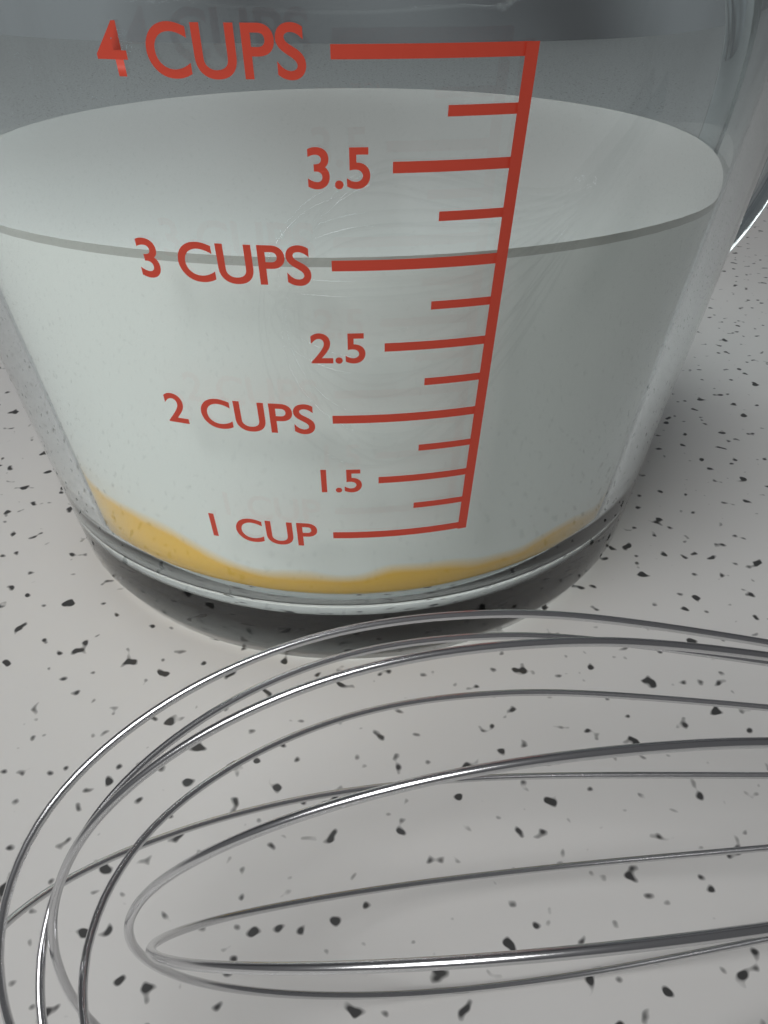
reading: 3.00 cups
